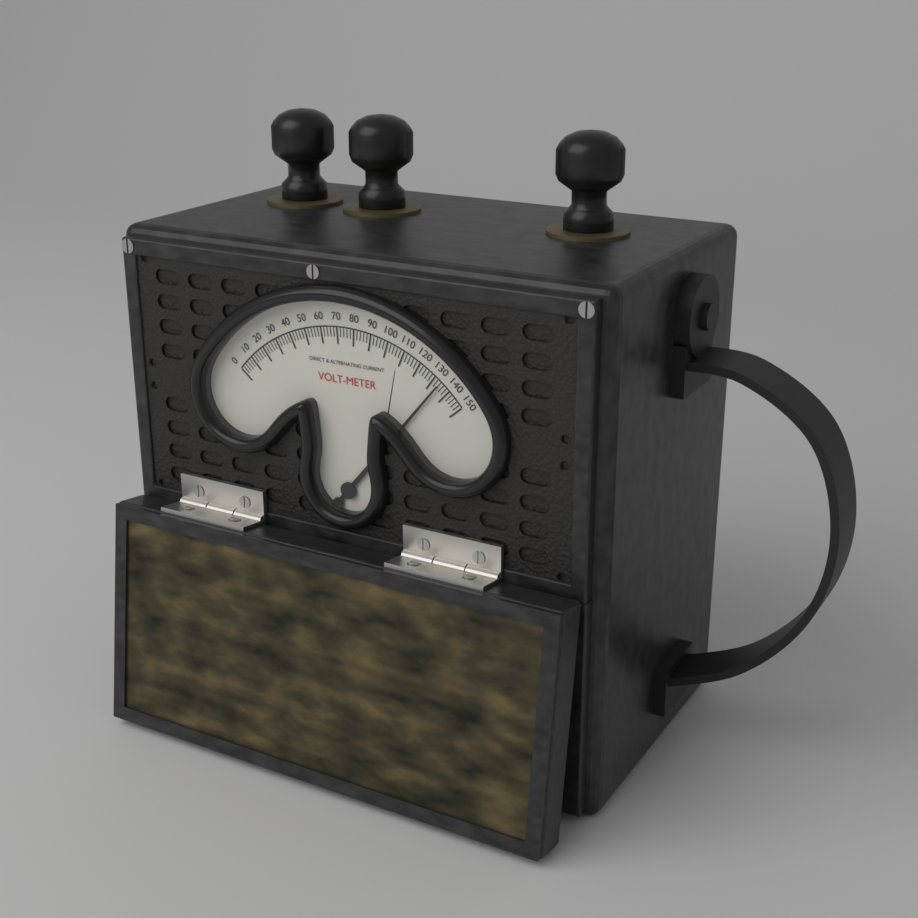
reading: 134 V
